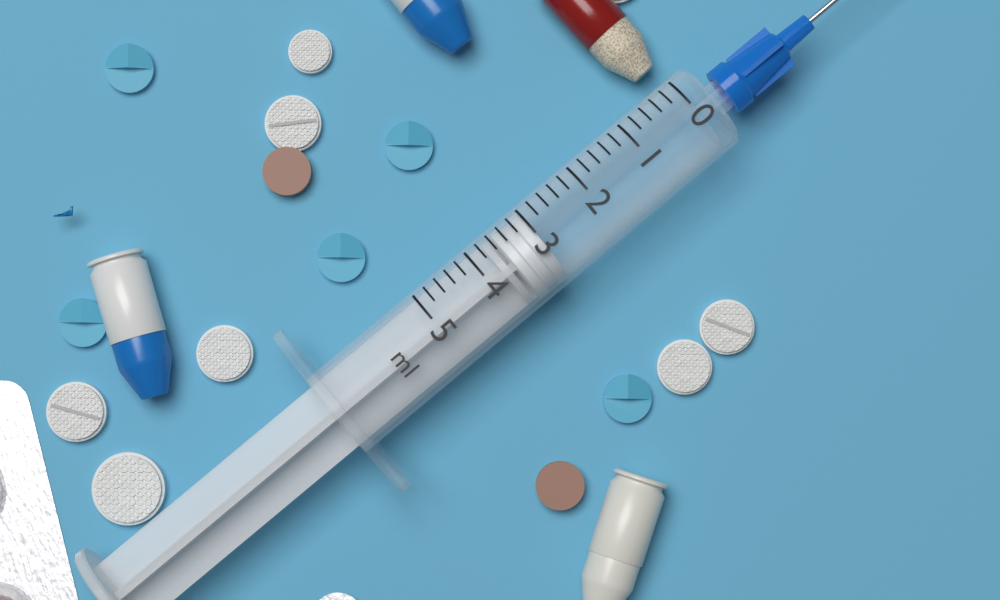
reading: 3.0 ml
